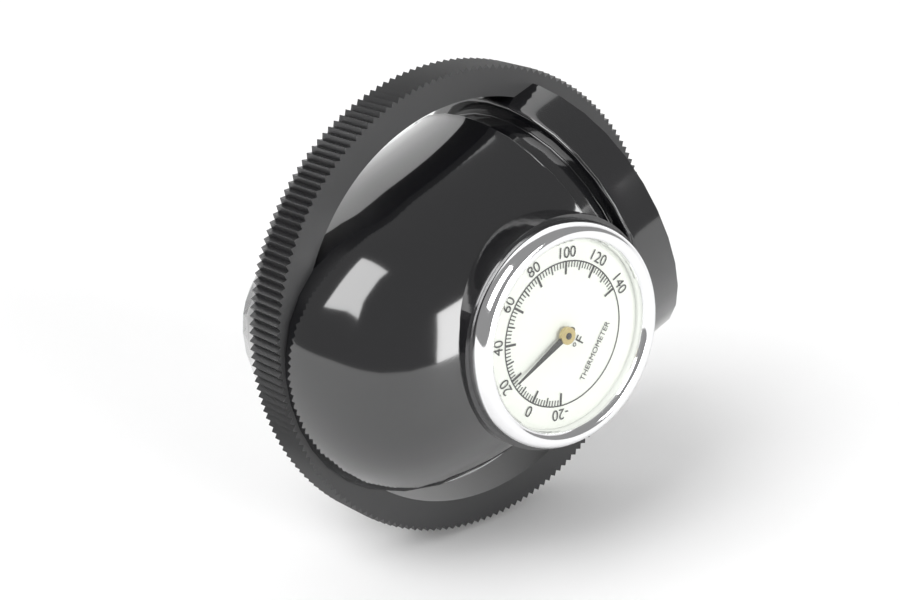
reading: 18 °F
